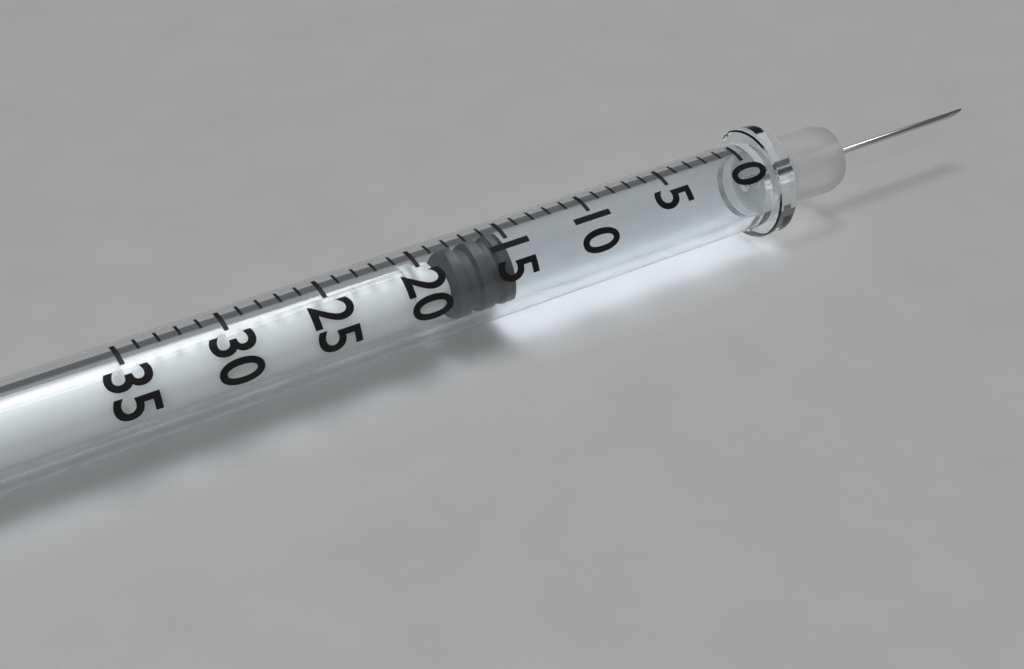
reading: 15 (no unit)
